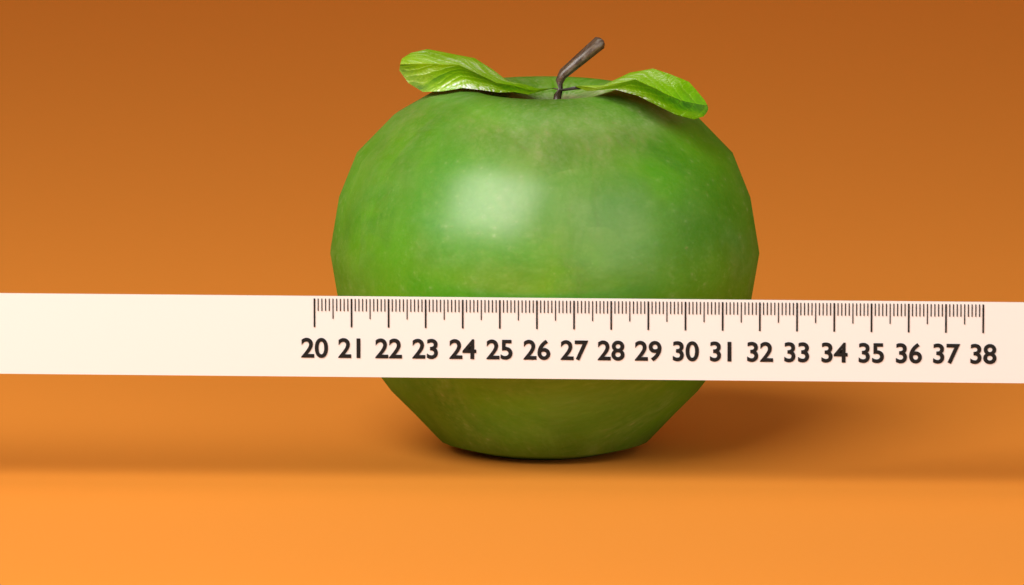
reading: 31.8 (no unit)
